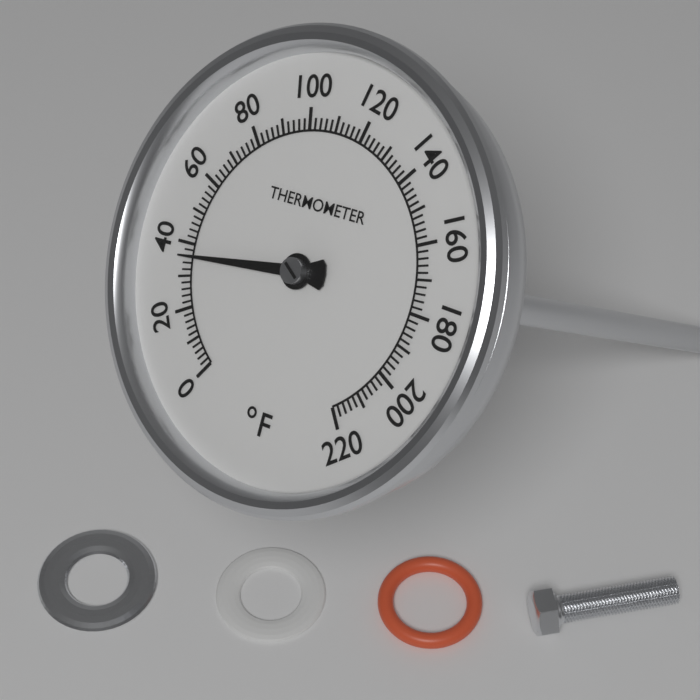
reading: 36 °F
